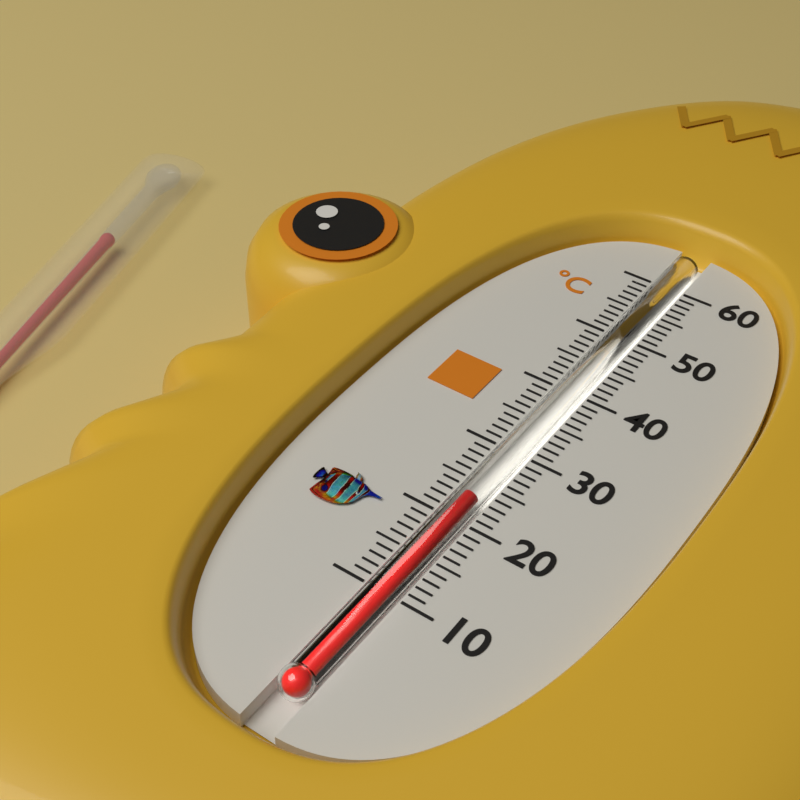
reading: 23 °C
